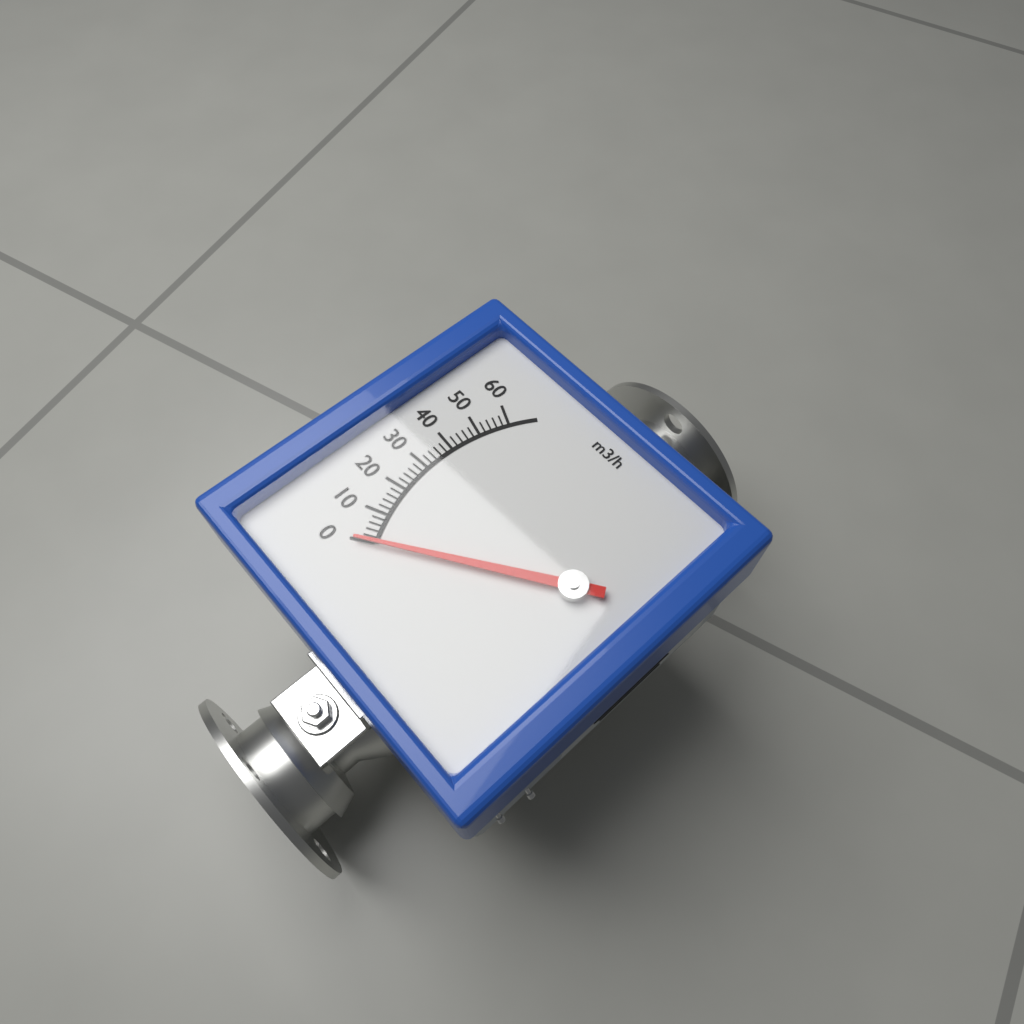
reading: 0 m3/h
